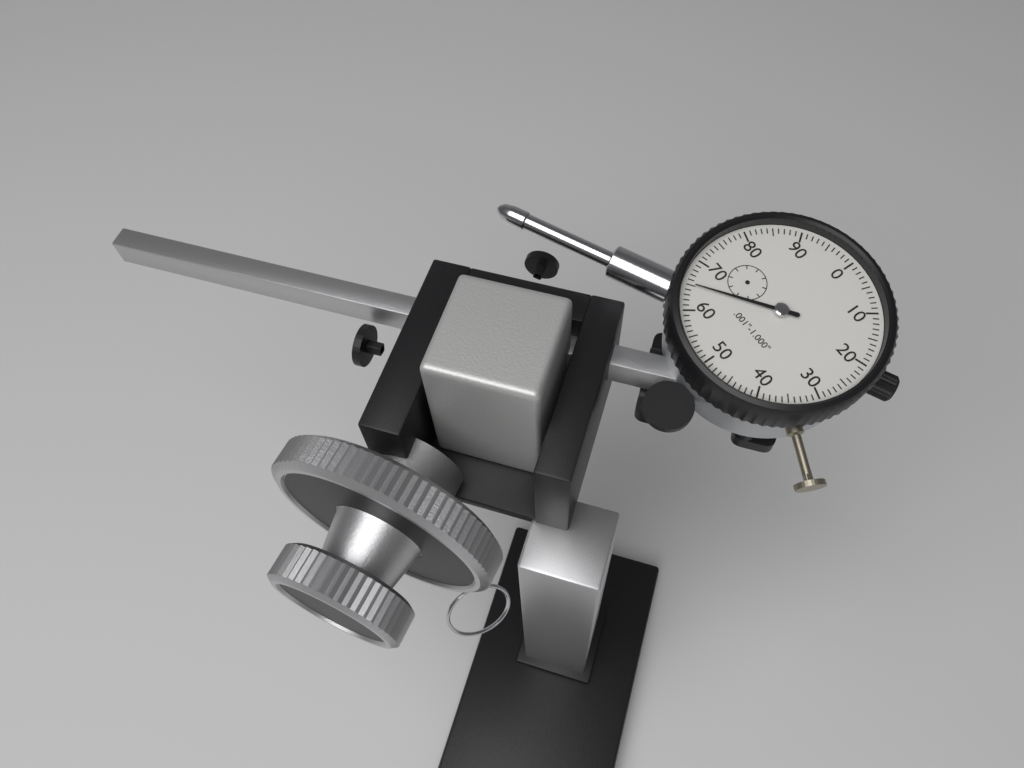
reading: 0.065 in
